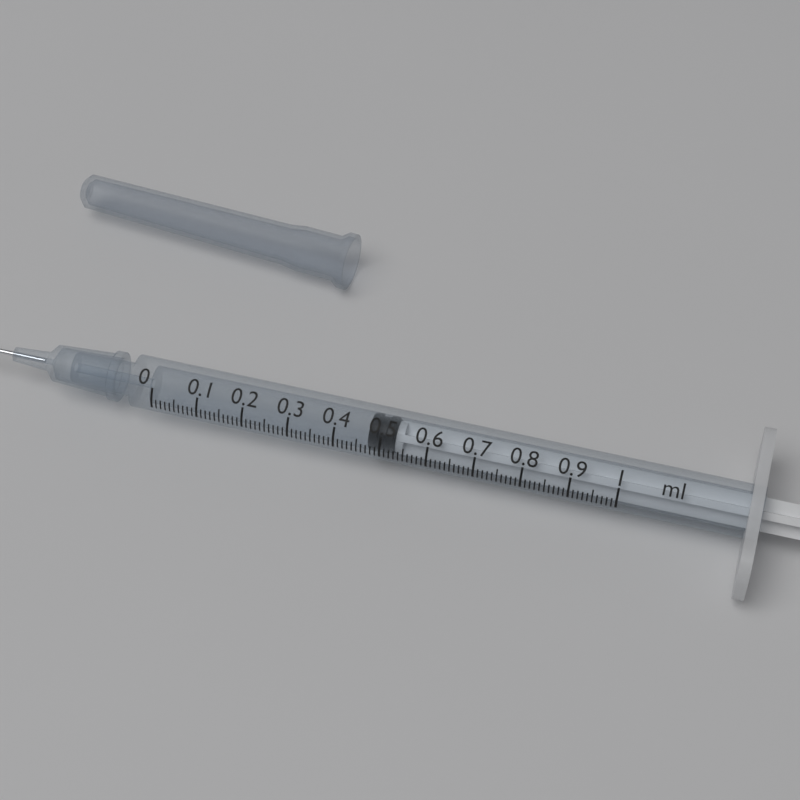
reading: 0.47 ml
